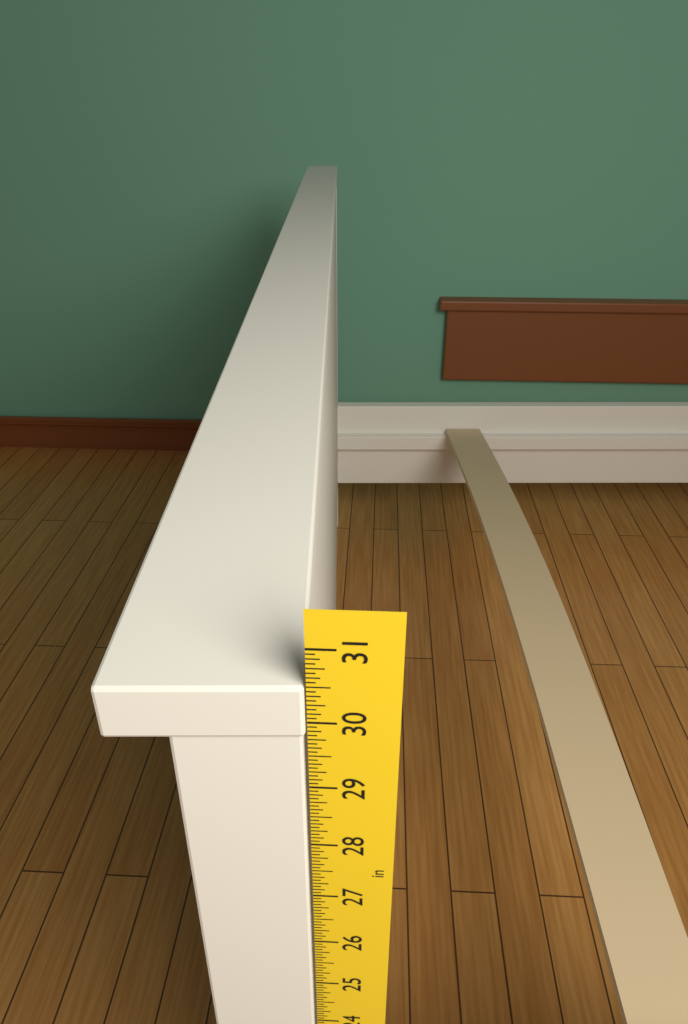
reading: 30.5000 in
